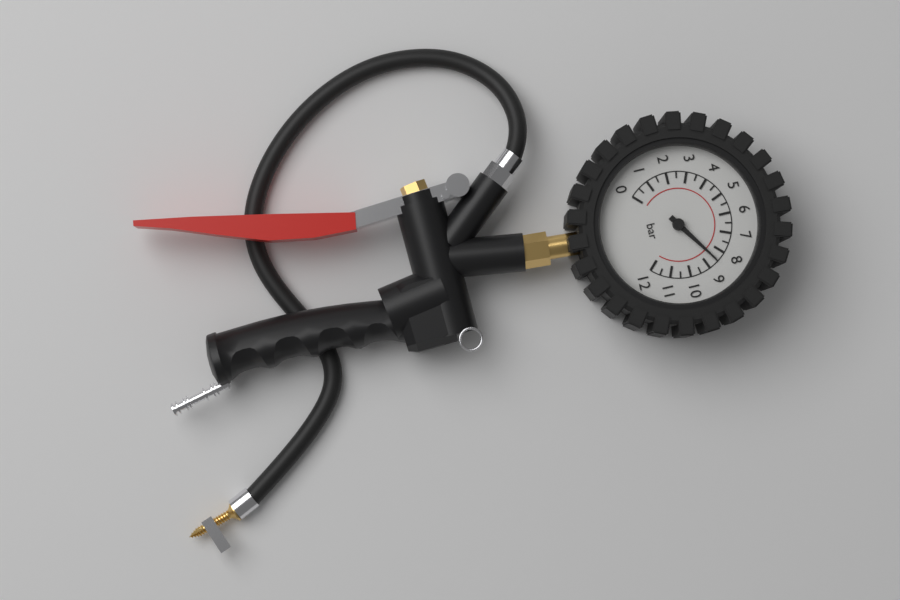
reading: 8.5 bar
